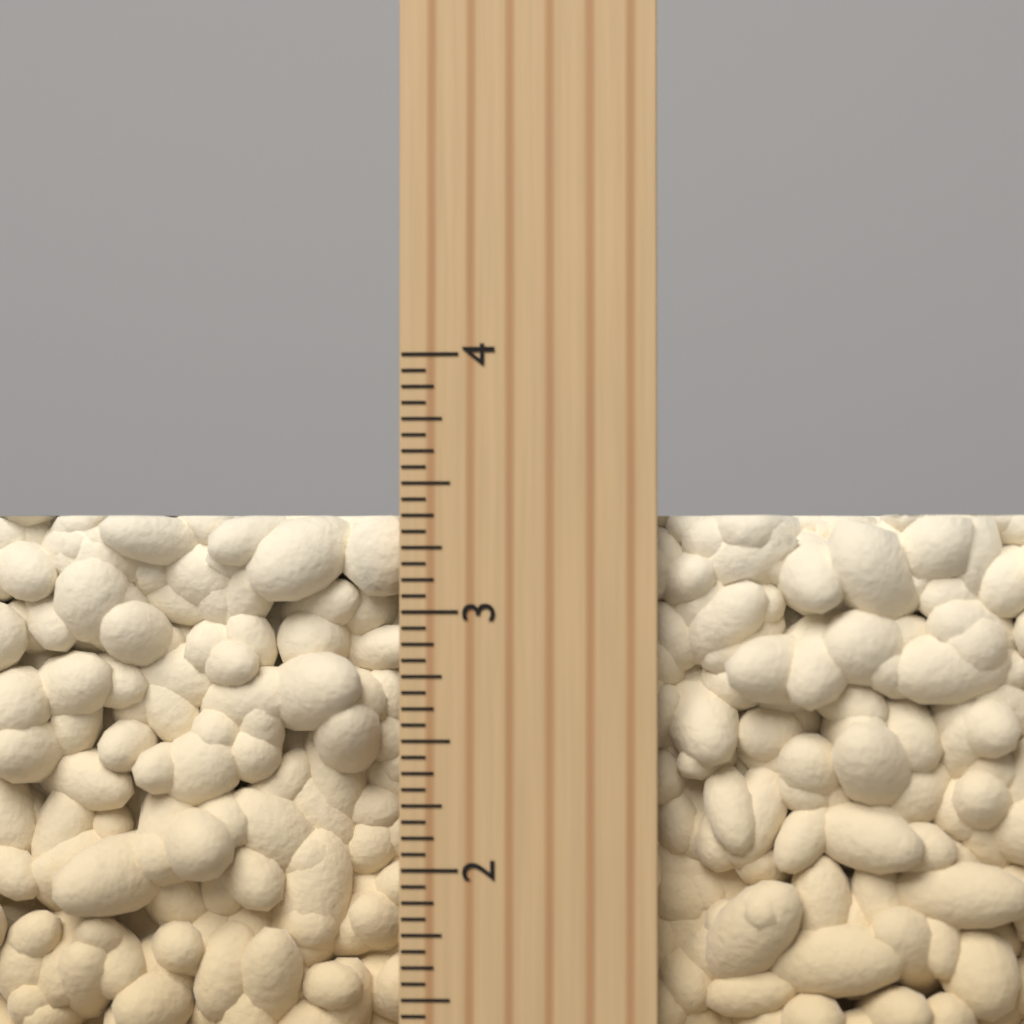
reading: 3.3750 inch
